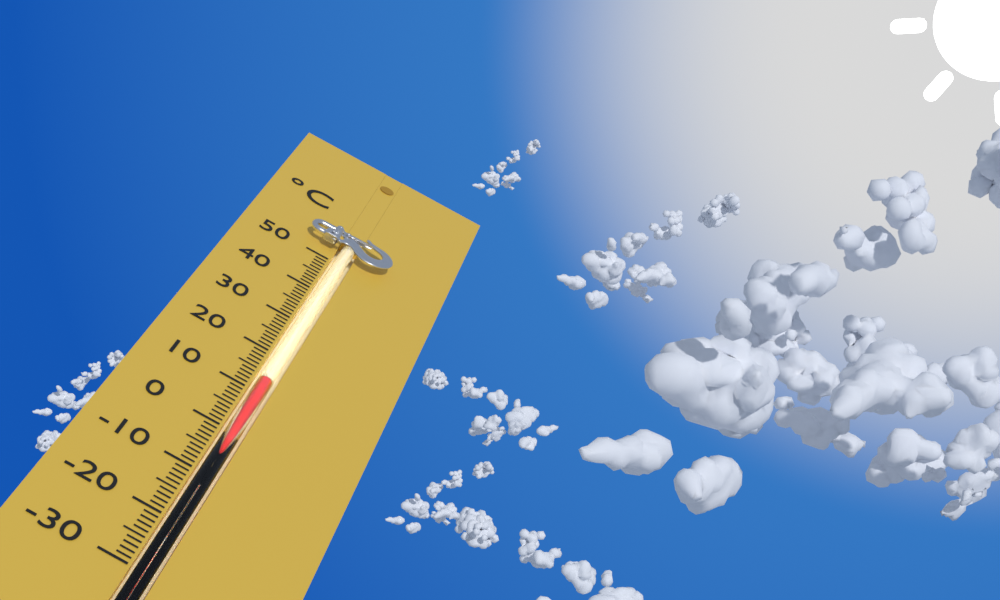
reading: 13 °C
